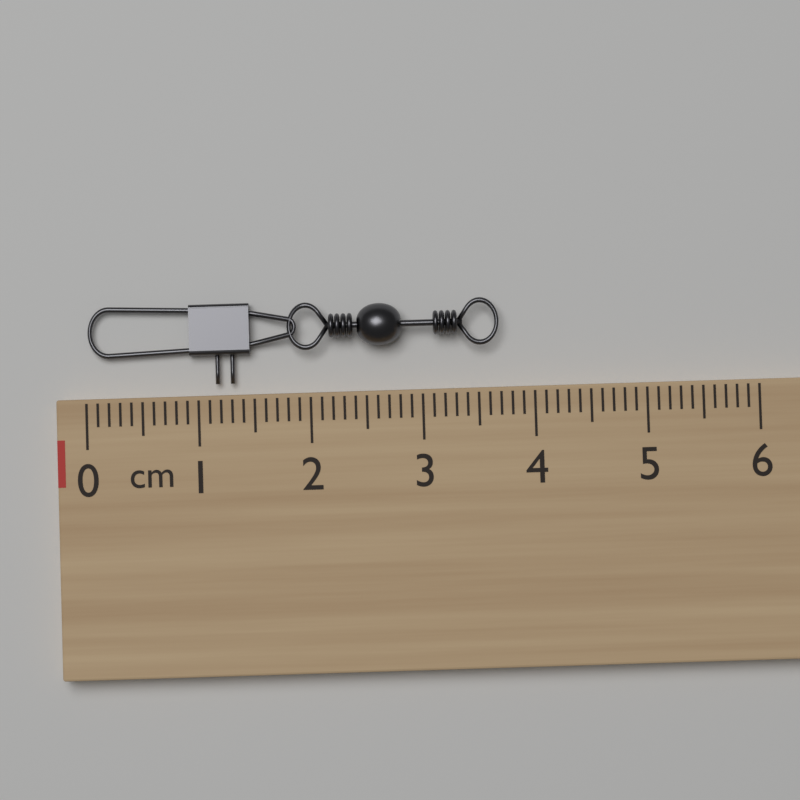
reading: 3.7 cm
